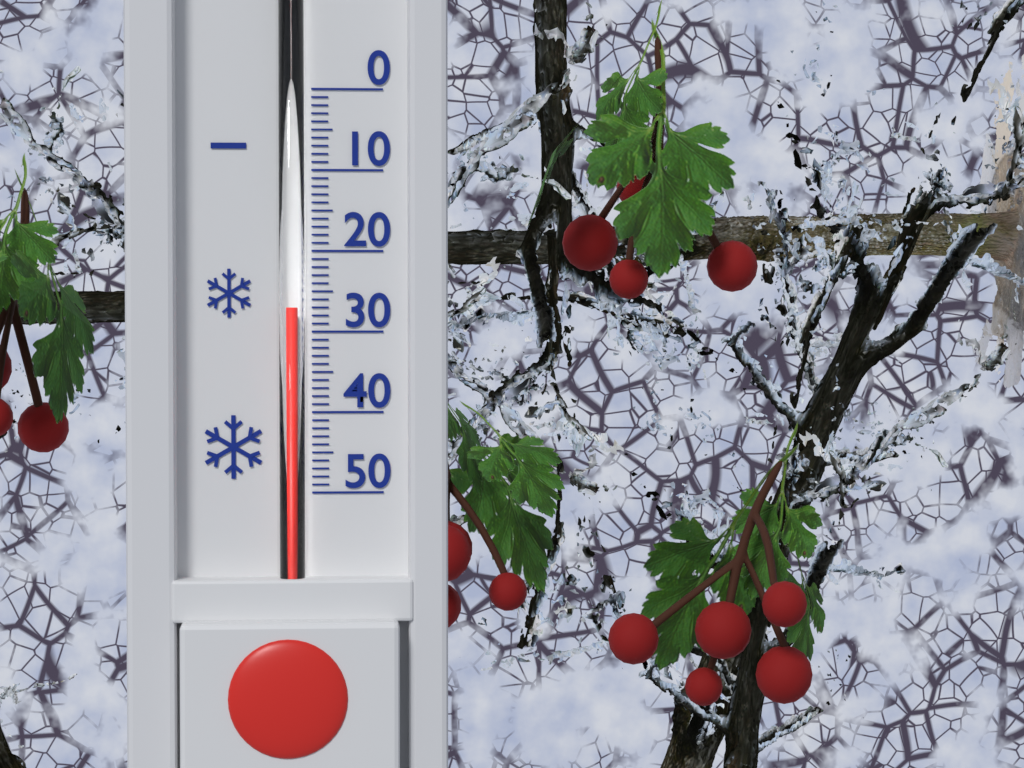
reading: 27 (no unit)
